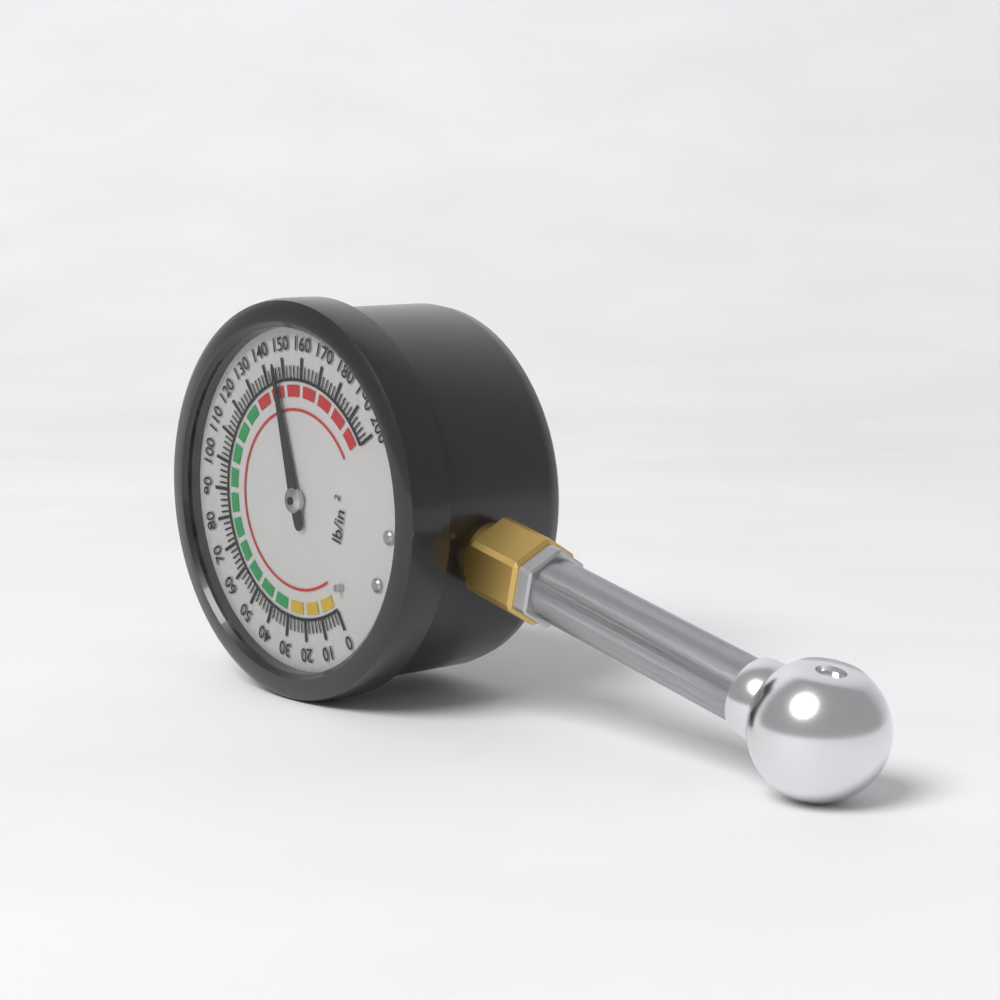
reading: 146 psi
